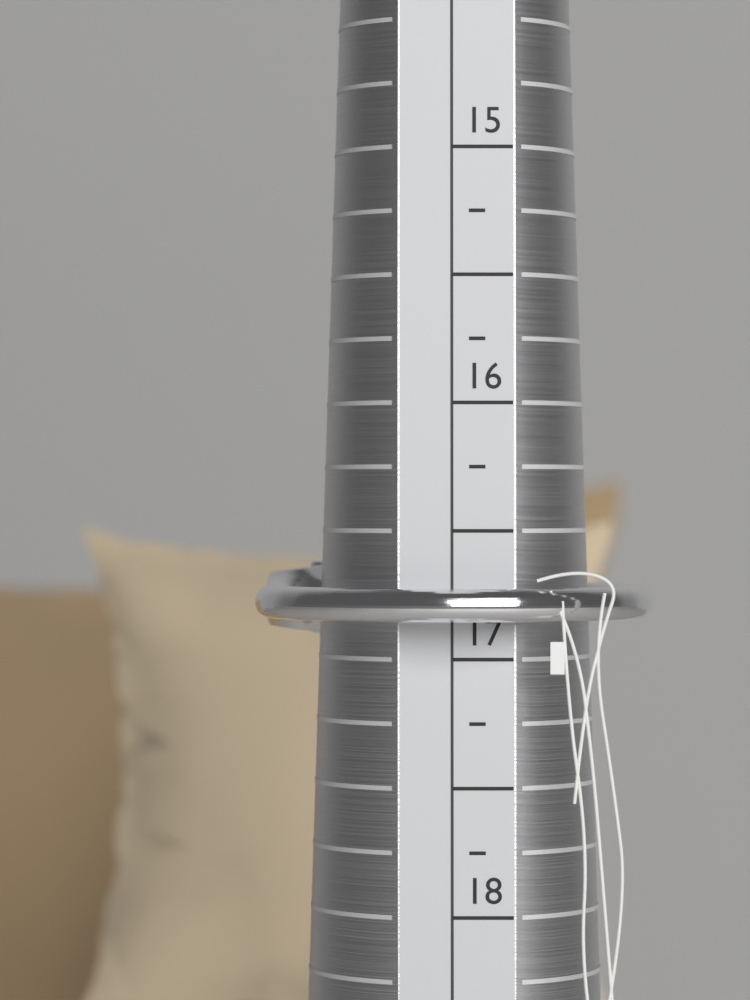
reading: 16.90 (no unit)
